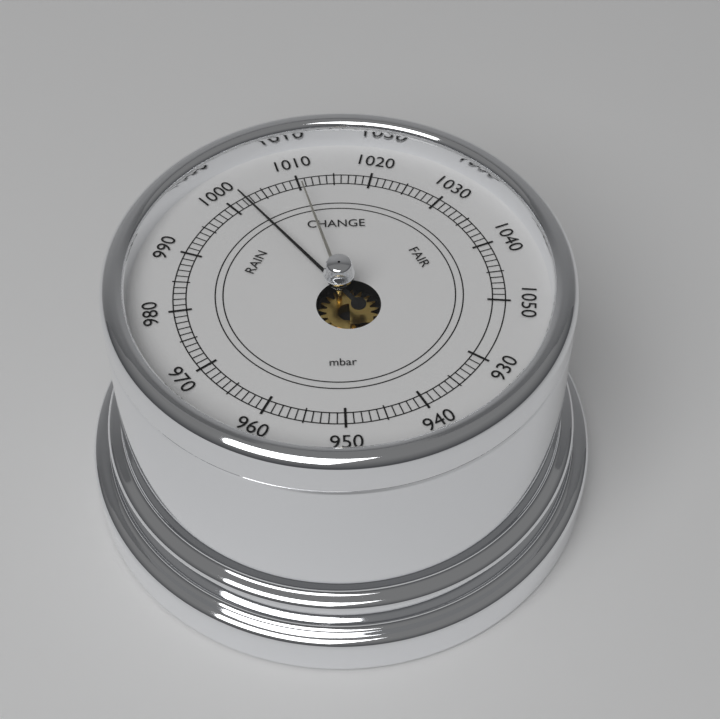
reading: 1002 mbar
